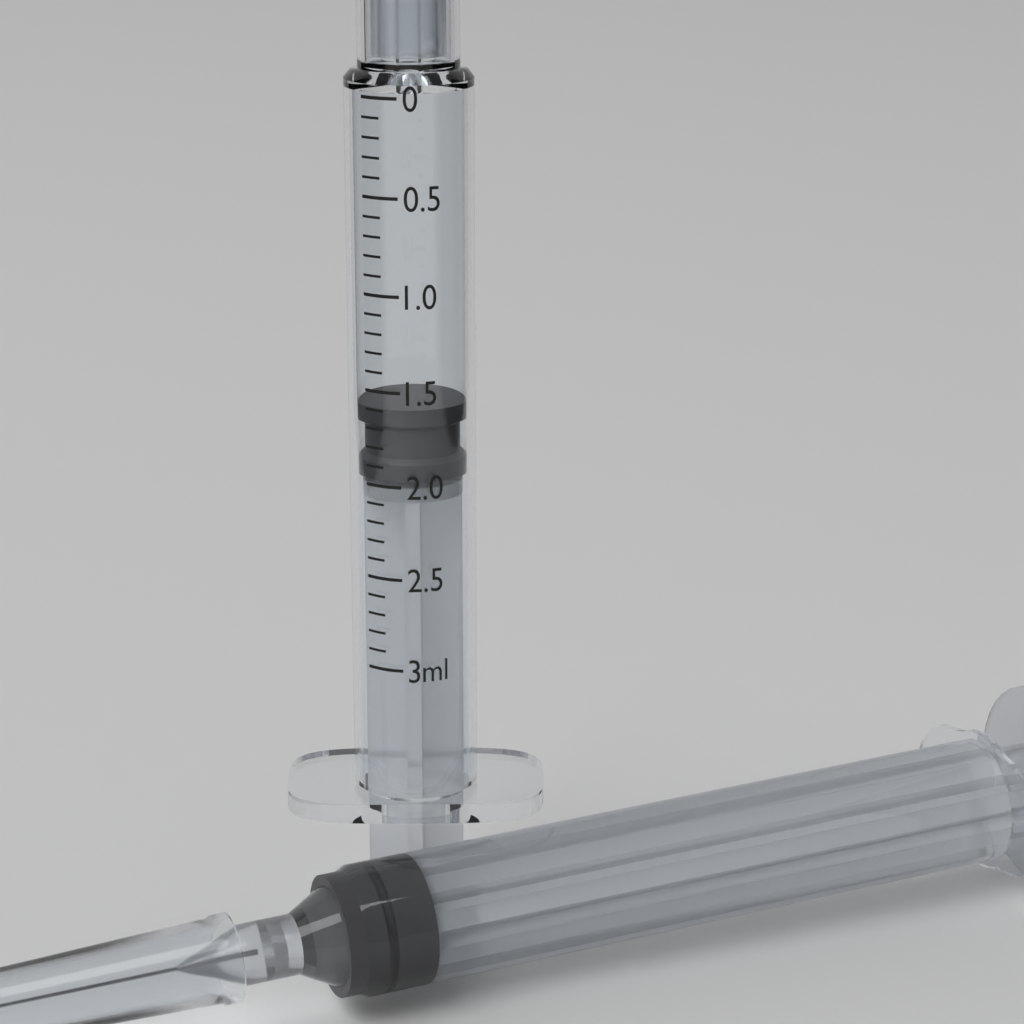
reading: 1.6 ml
